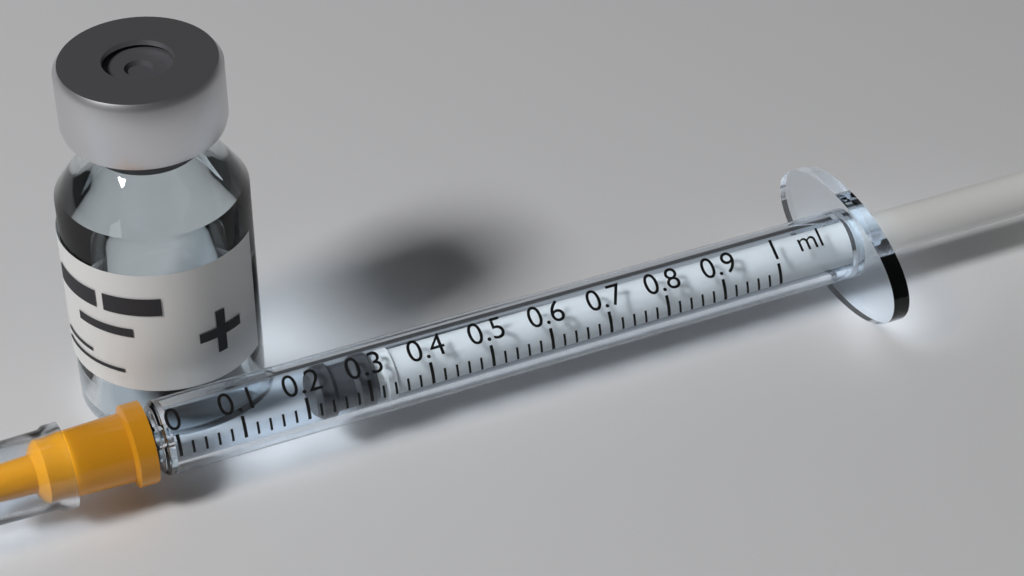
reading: 0.22 ml
